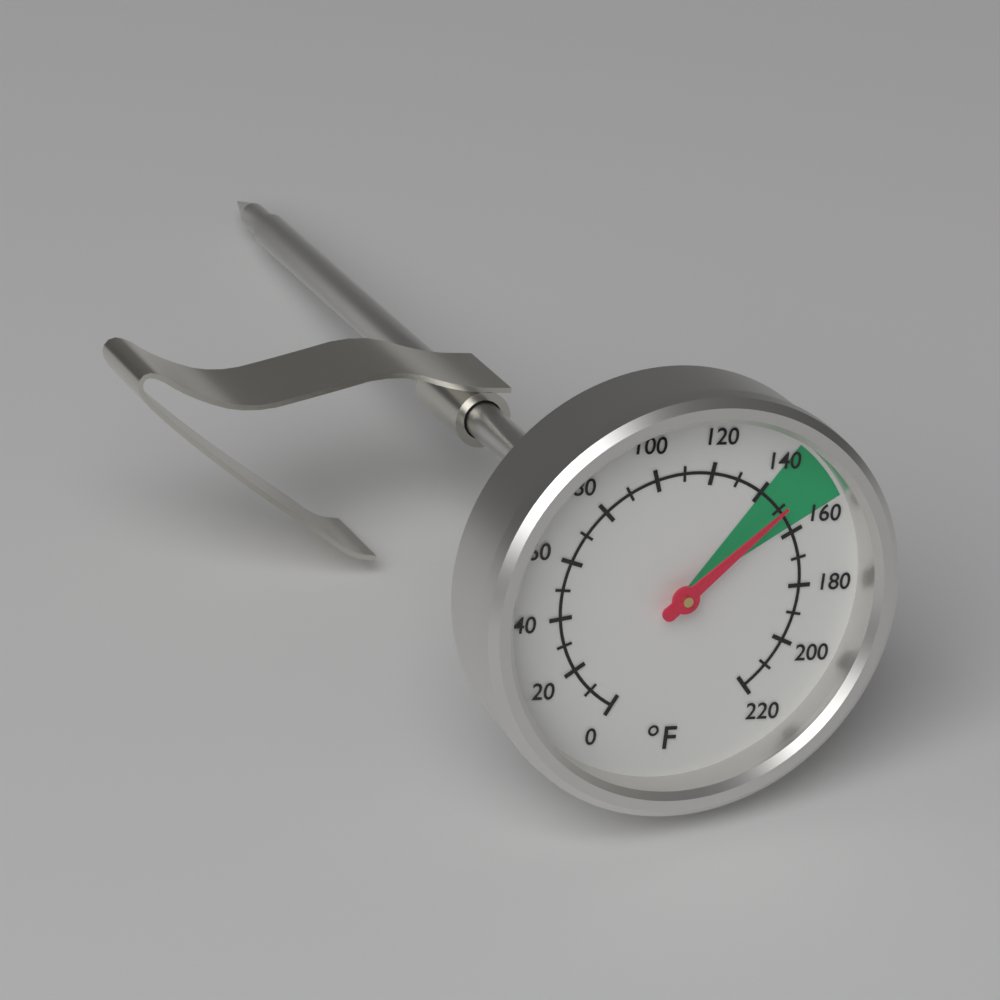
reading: 150 °F
